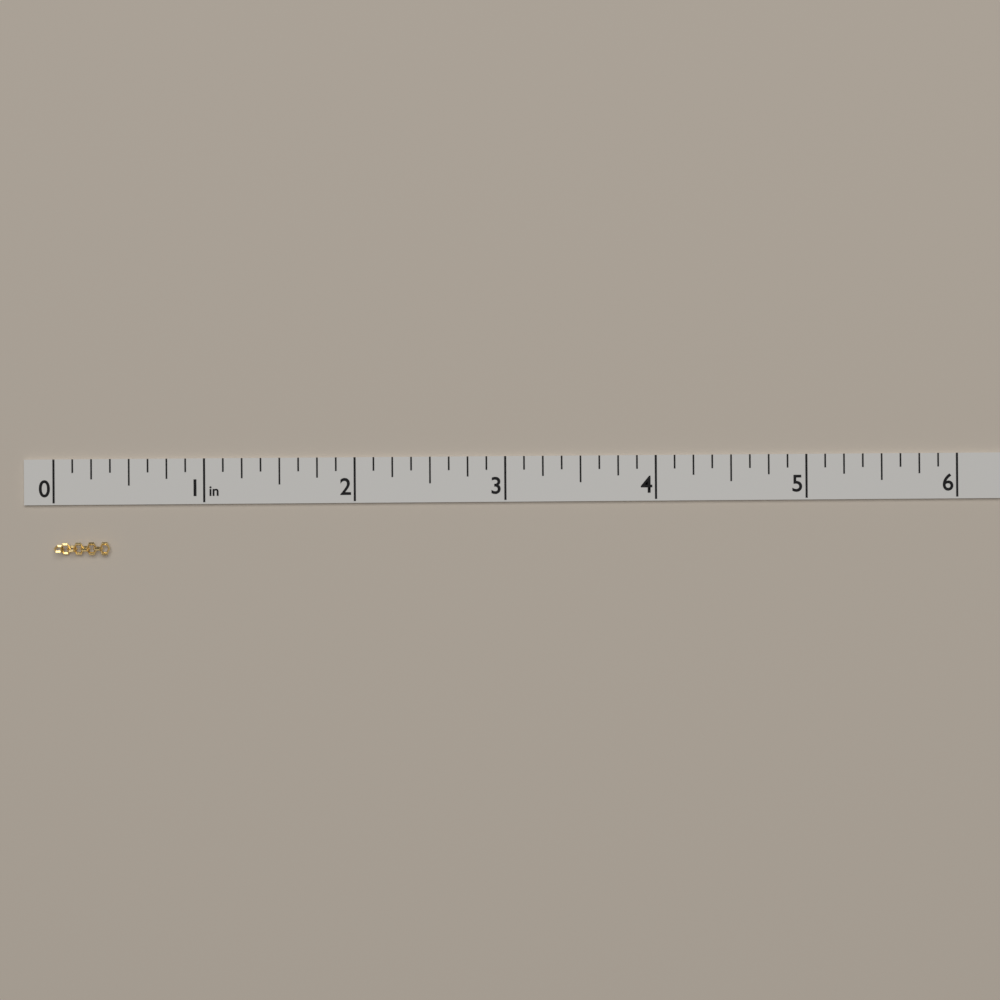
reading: 0.375 in
